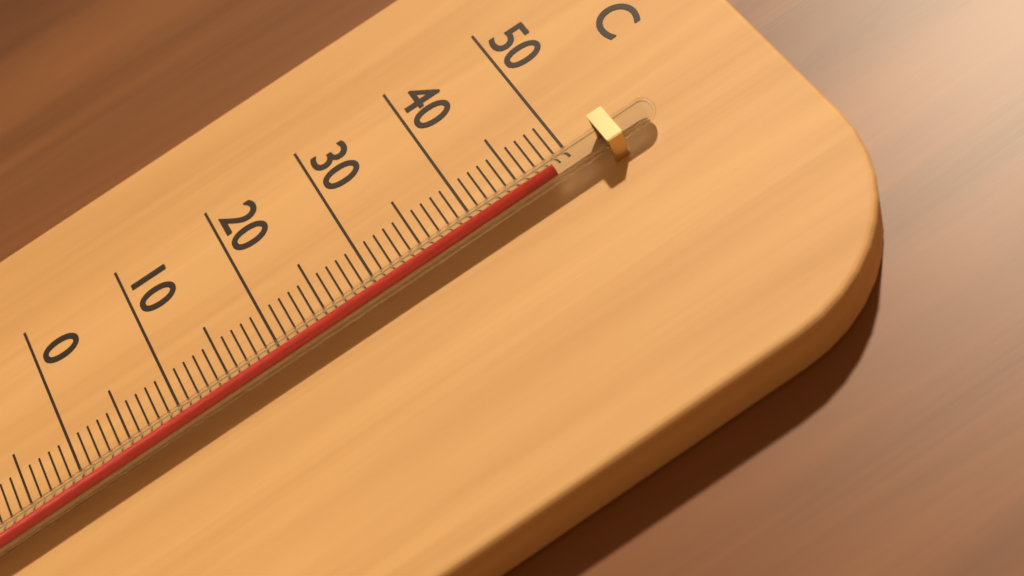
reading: 48 °C
